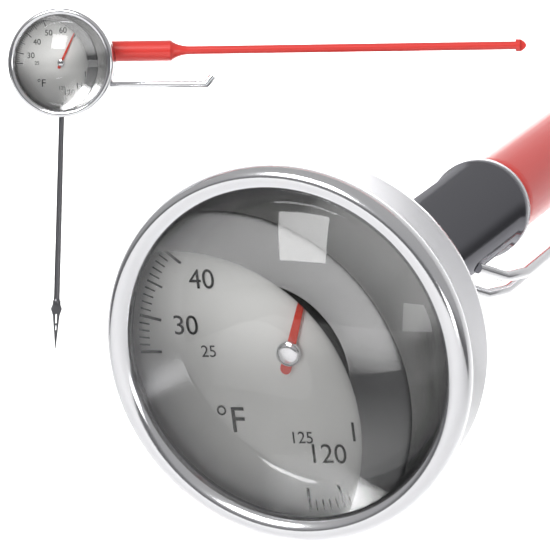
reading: 66 °F
